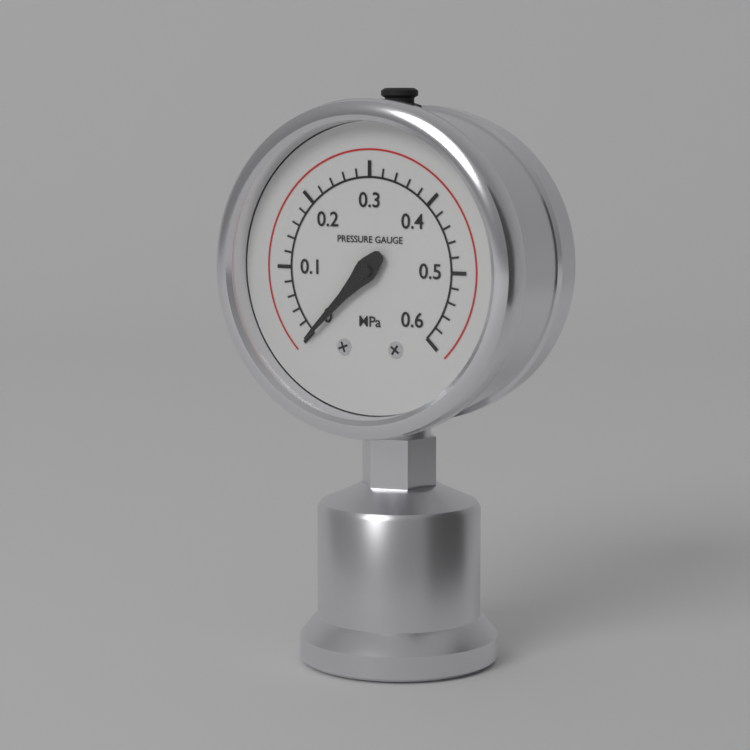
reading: 0.00 MPa
